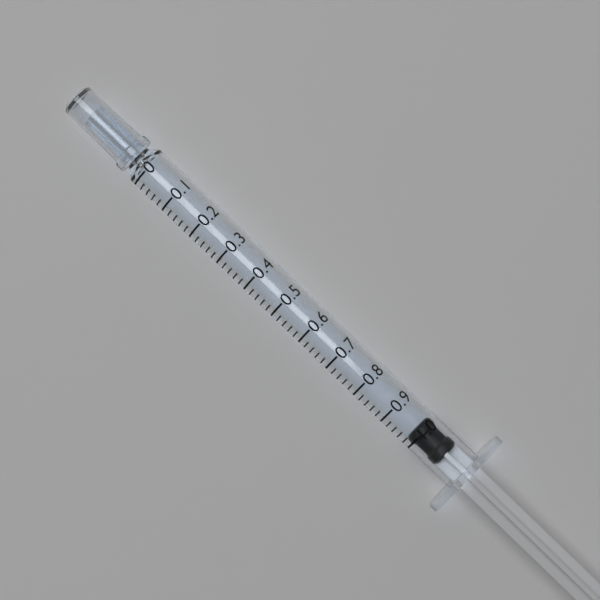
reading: 0.98 (no unit)
